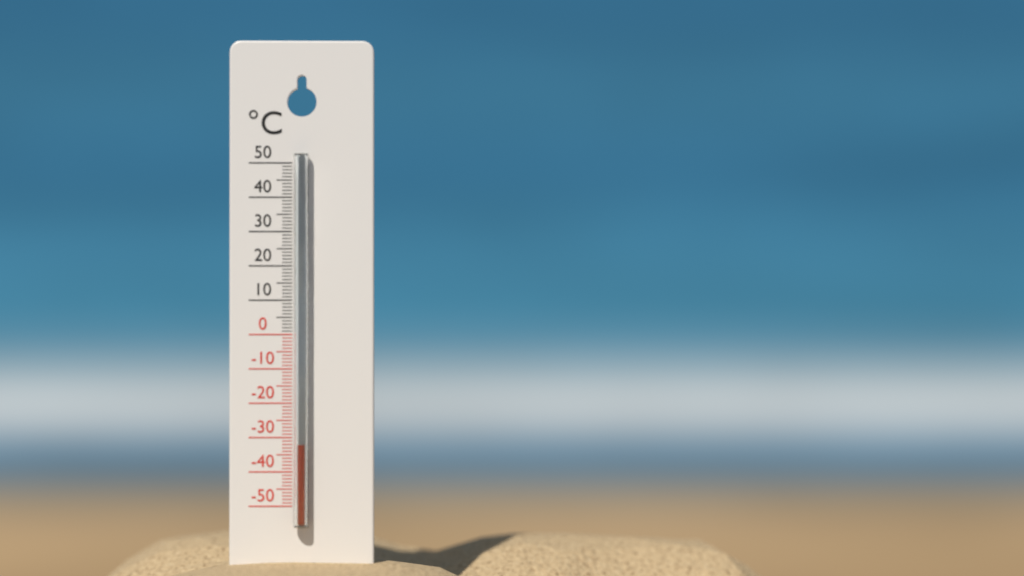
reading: -32 °C
